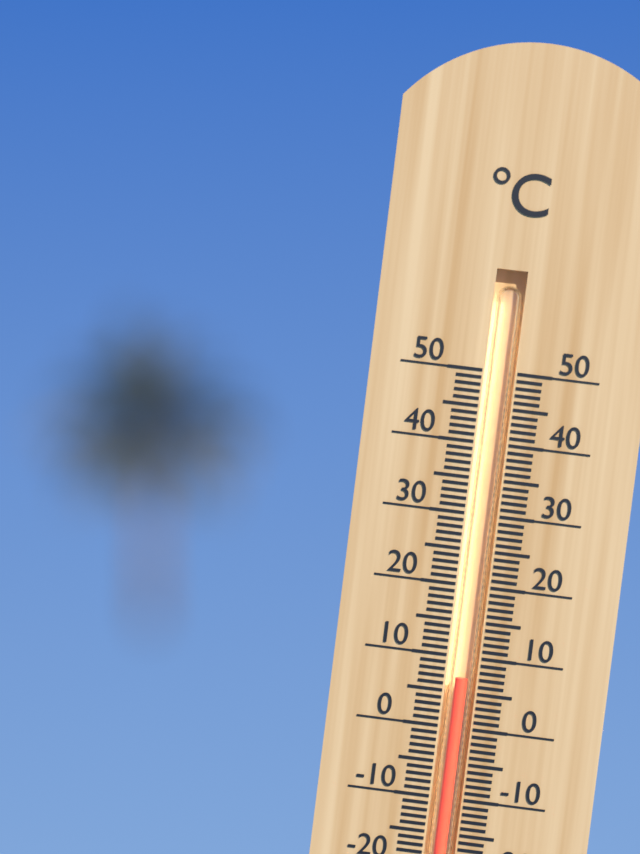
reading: 7 °C
